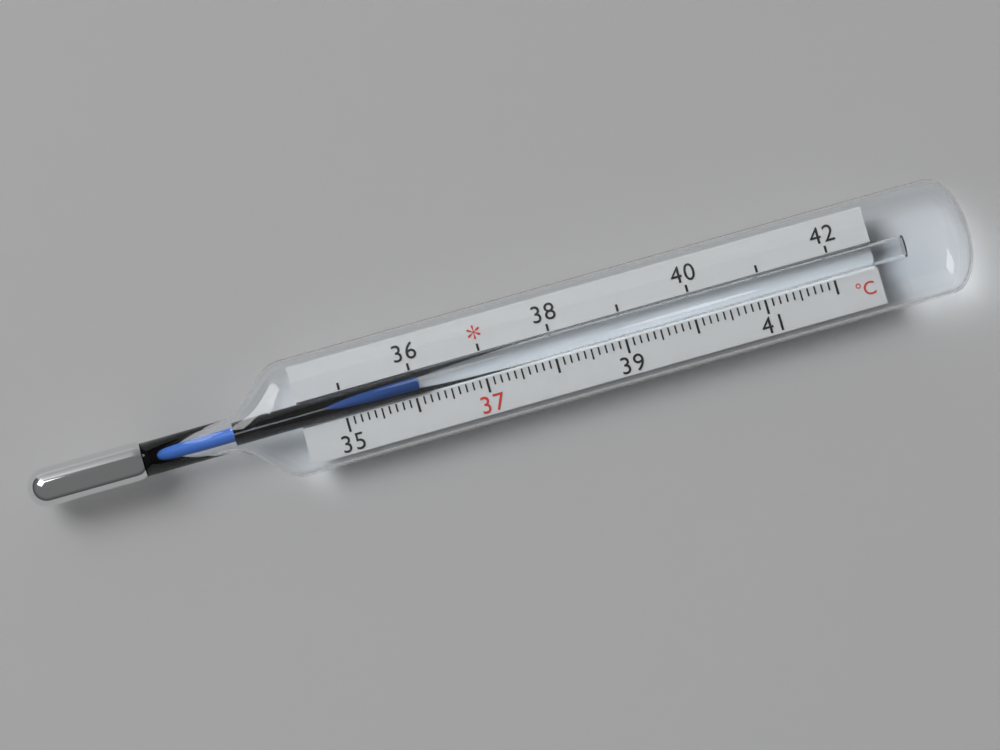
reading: 36.1 °C
